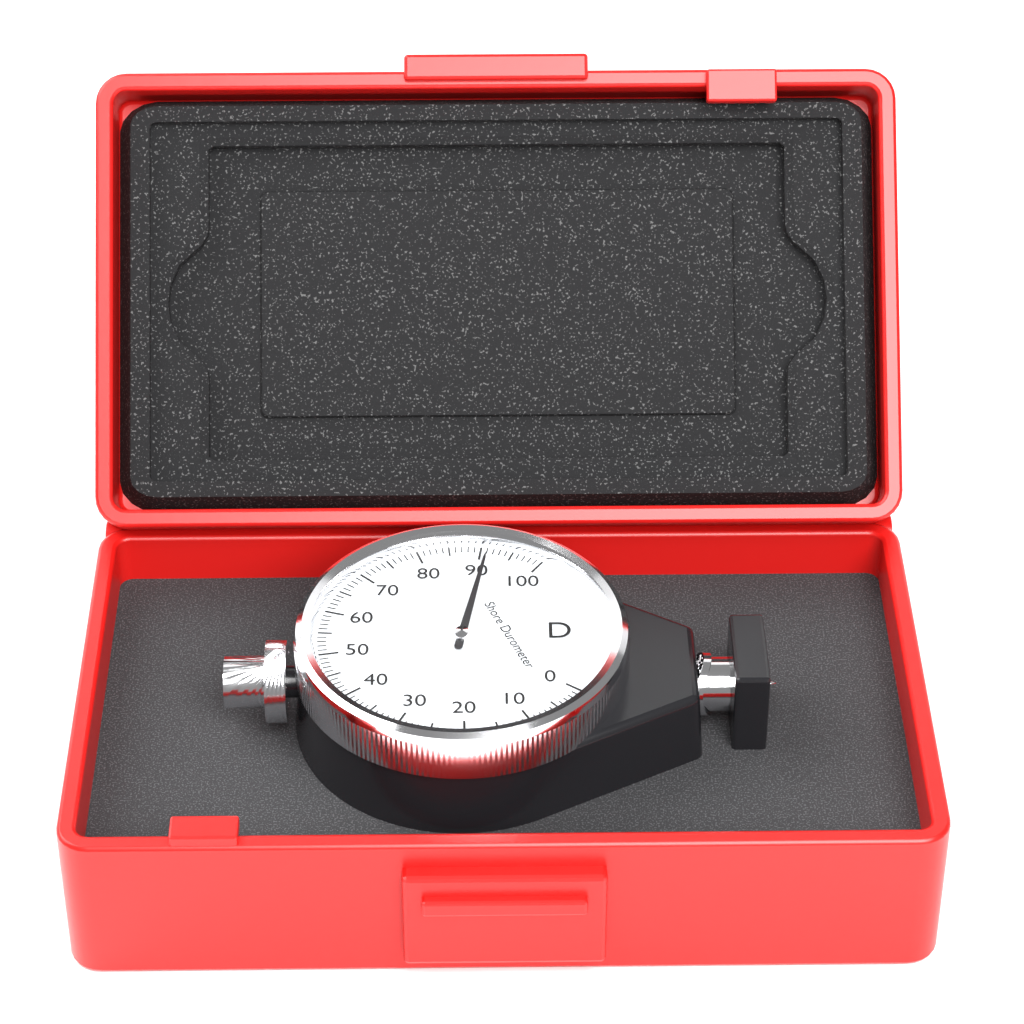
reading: 91 Shore D
